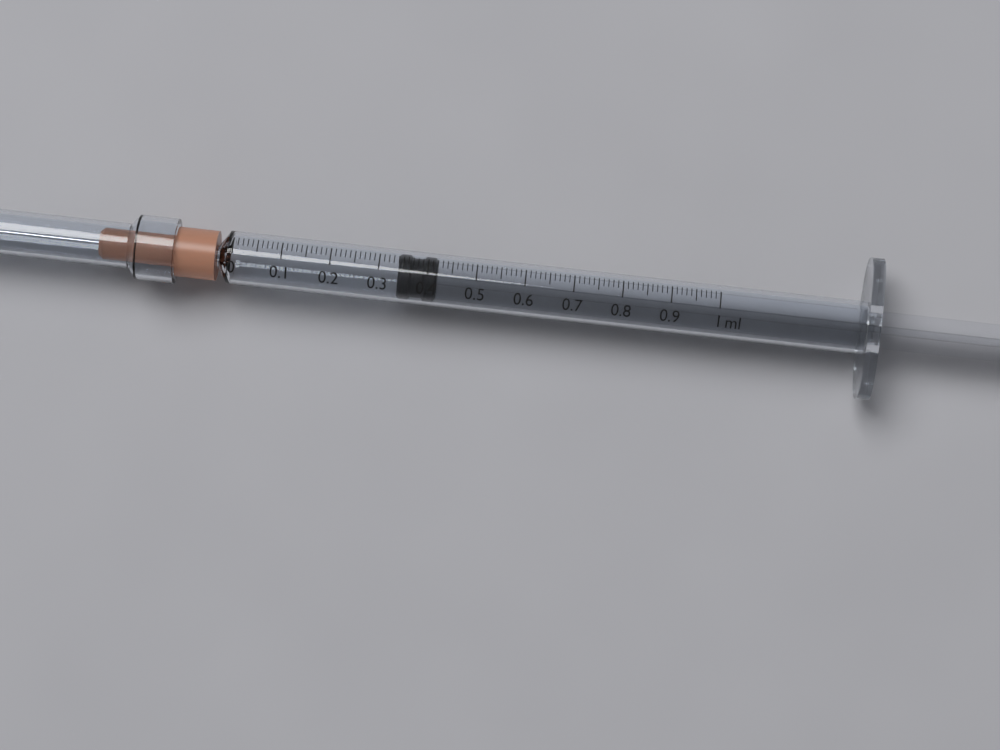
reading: 0.34 ml
